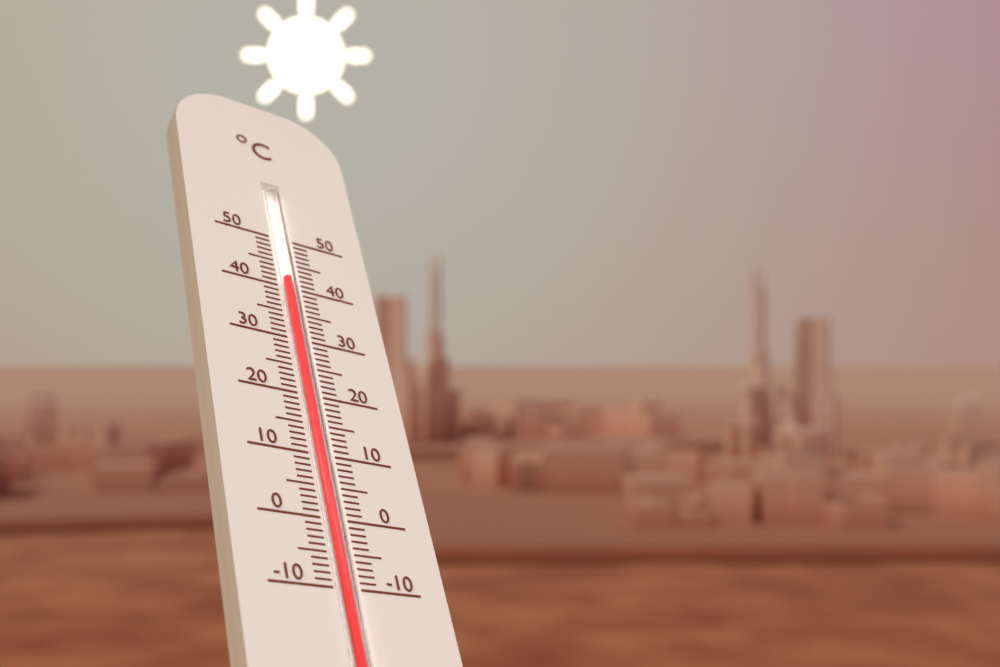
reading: 42 °C
